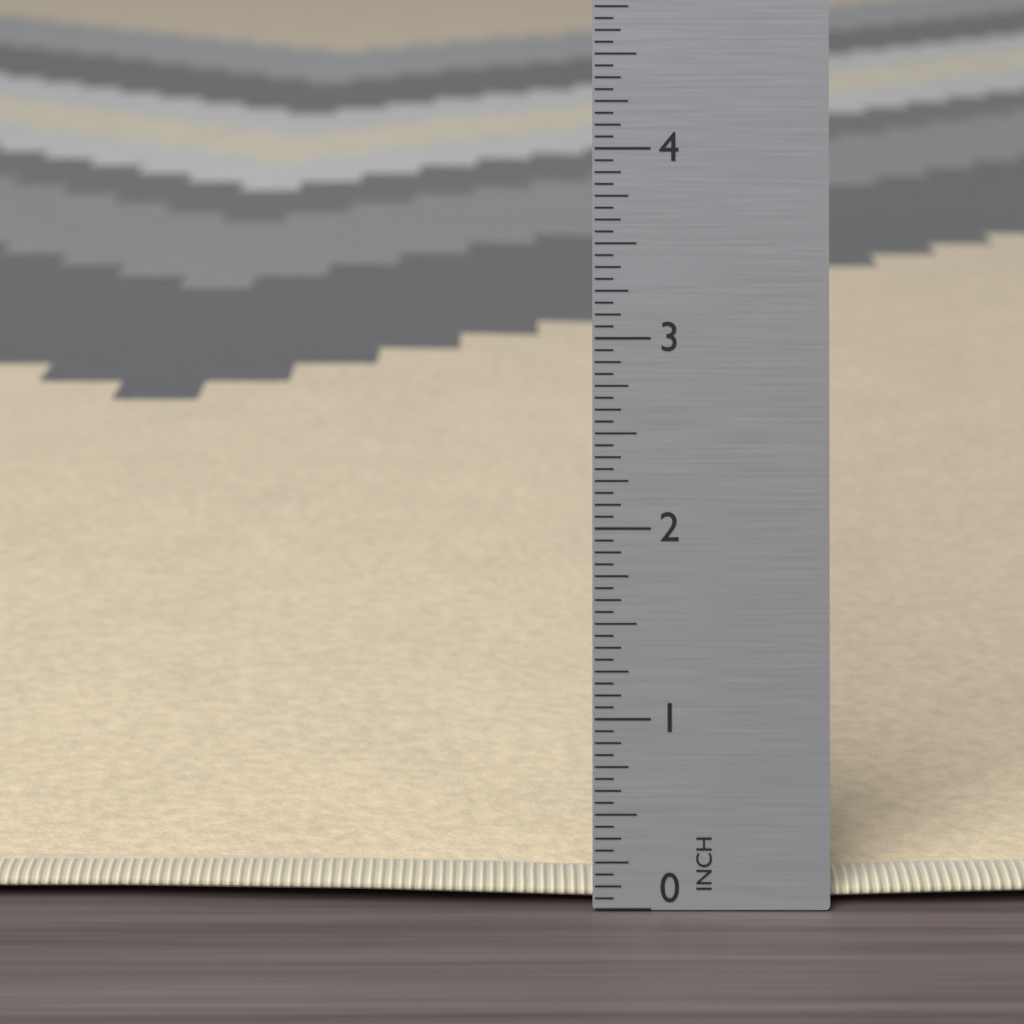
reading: 0.1875 in
